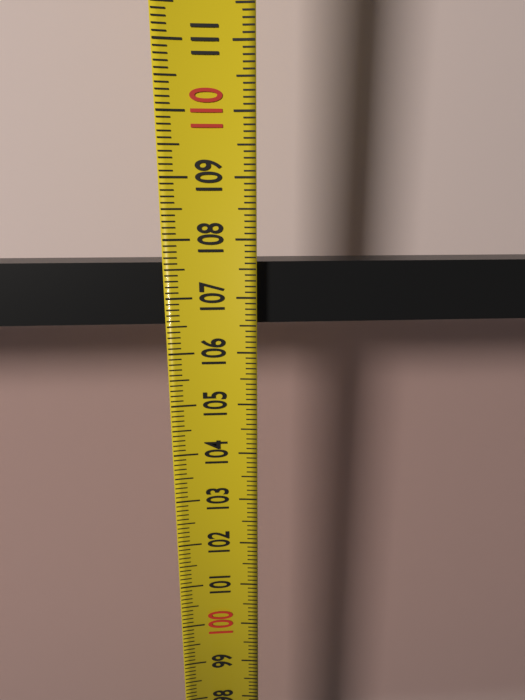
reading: 107.6 (no unit)
